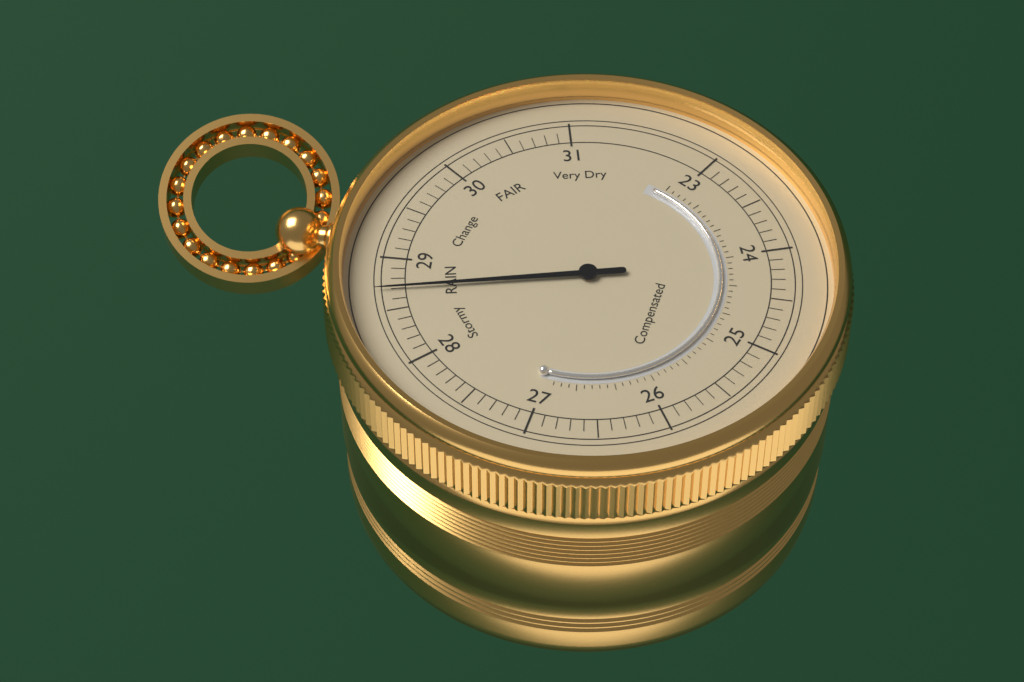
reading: 28.7 (no unit)
